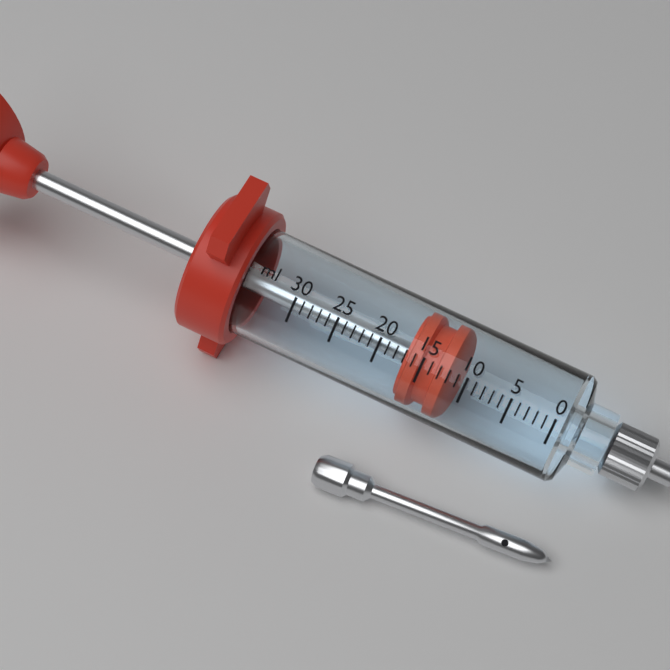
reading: 12 ml
